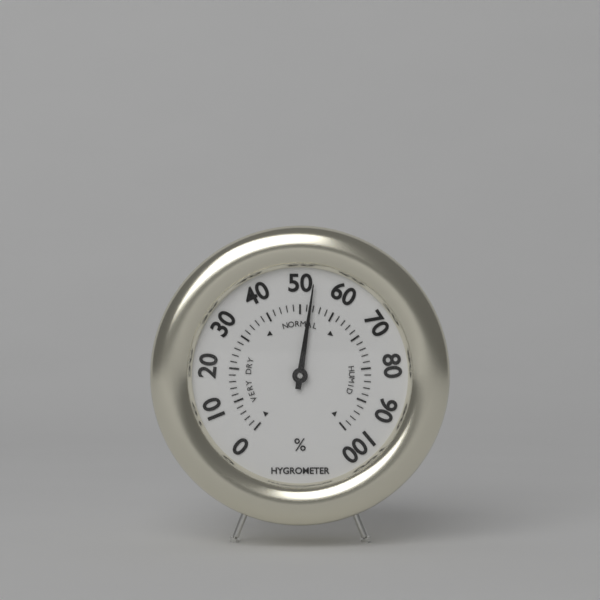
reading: 53 %
